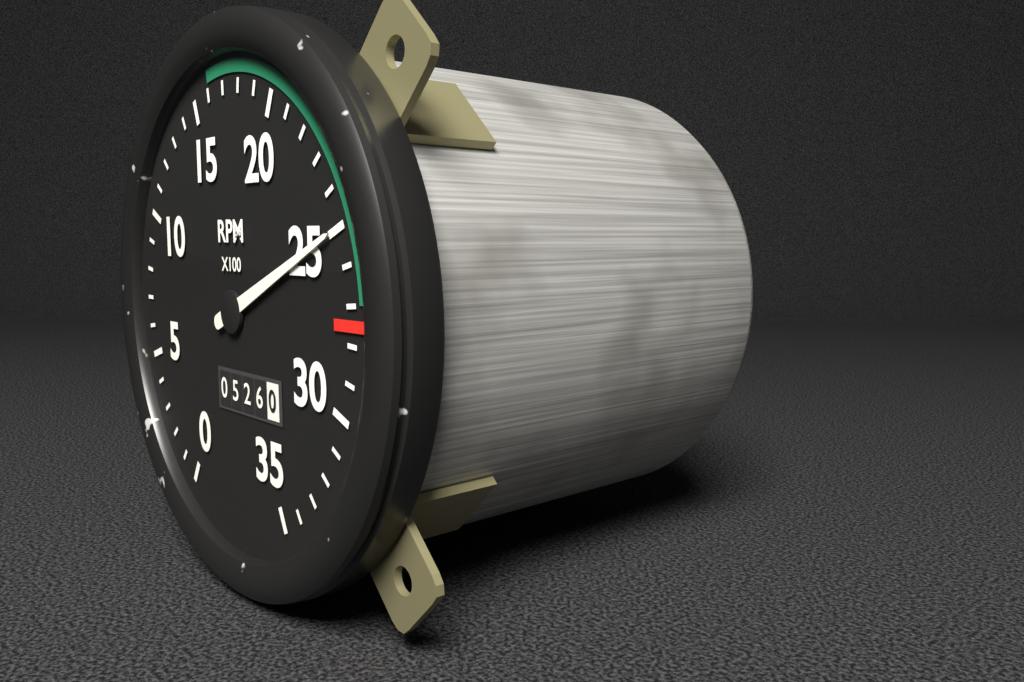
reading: 2500 RPM
